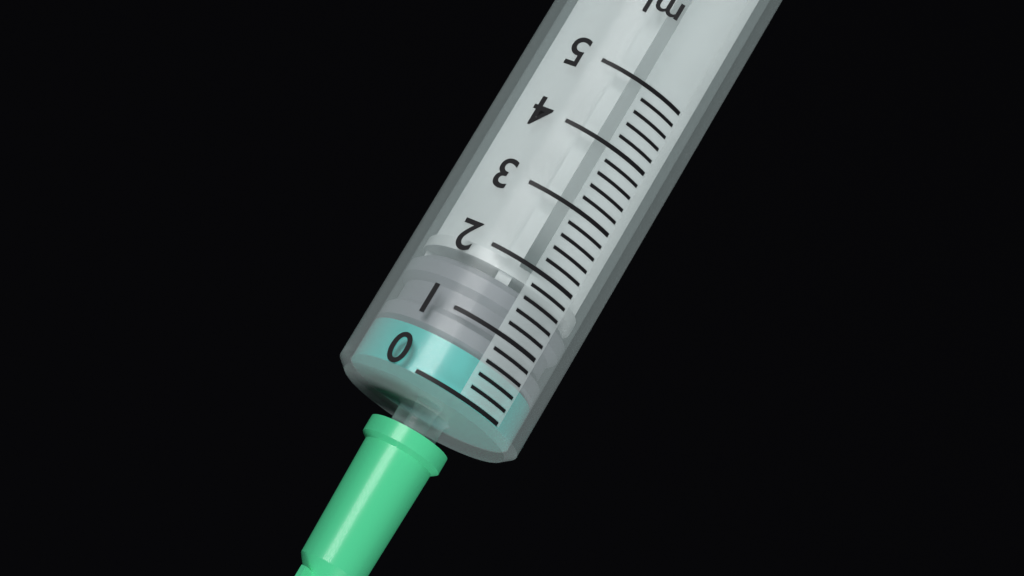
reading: 0.6 ml
